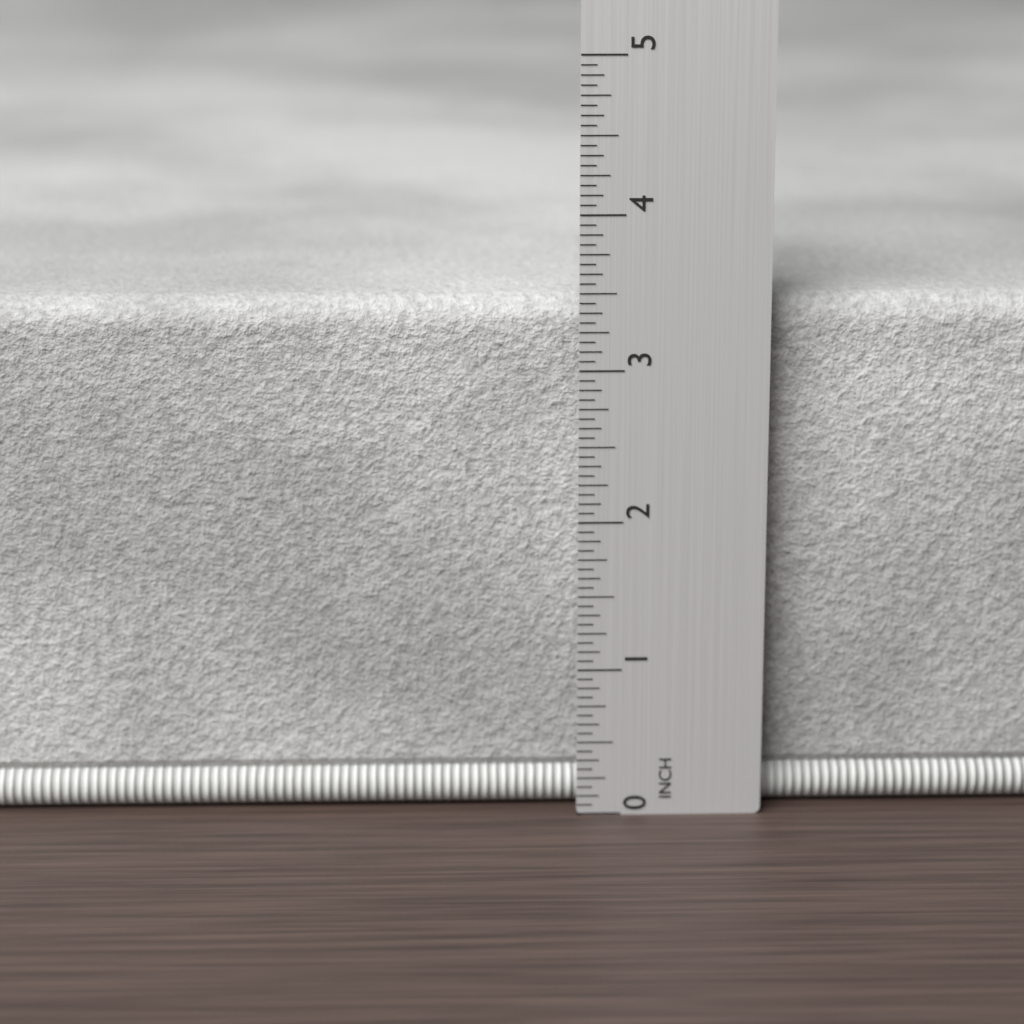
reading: 3.4375 in
